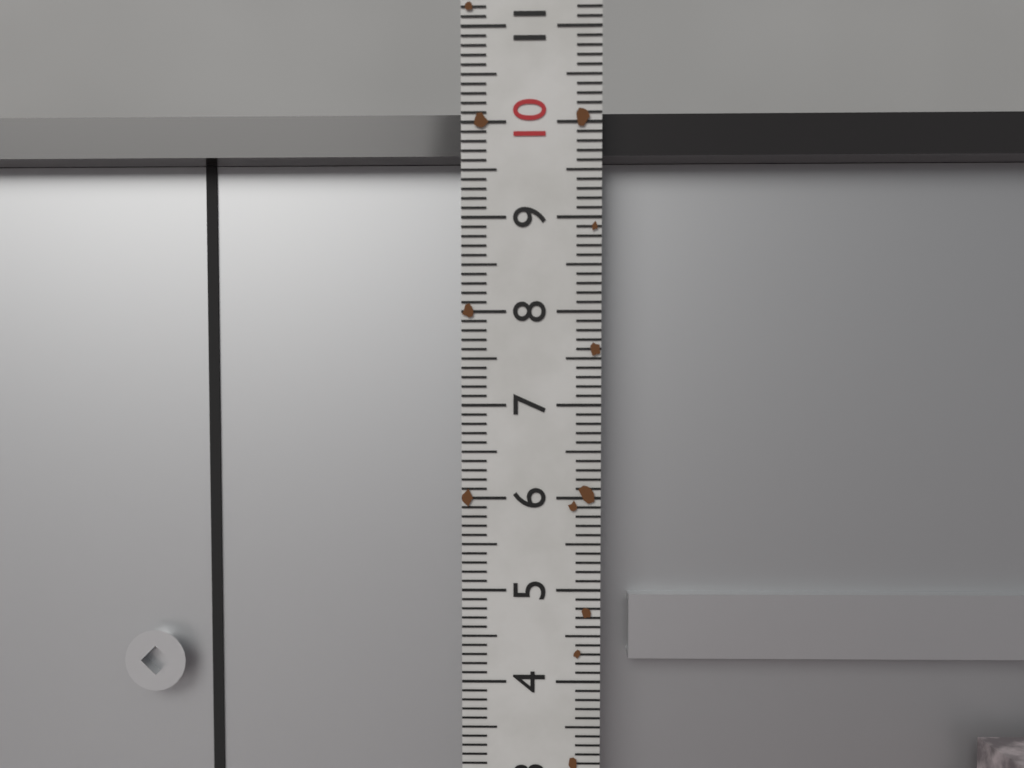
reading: 10.2 (no unit)
